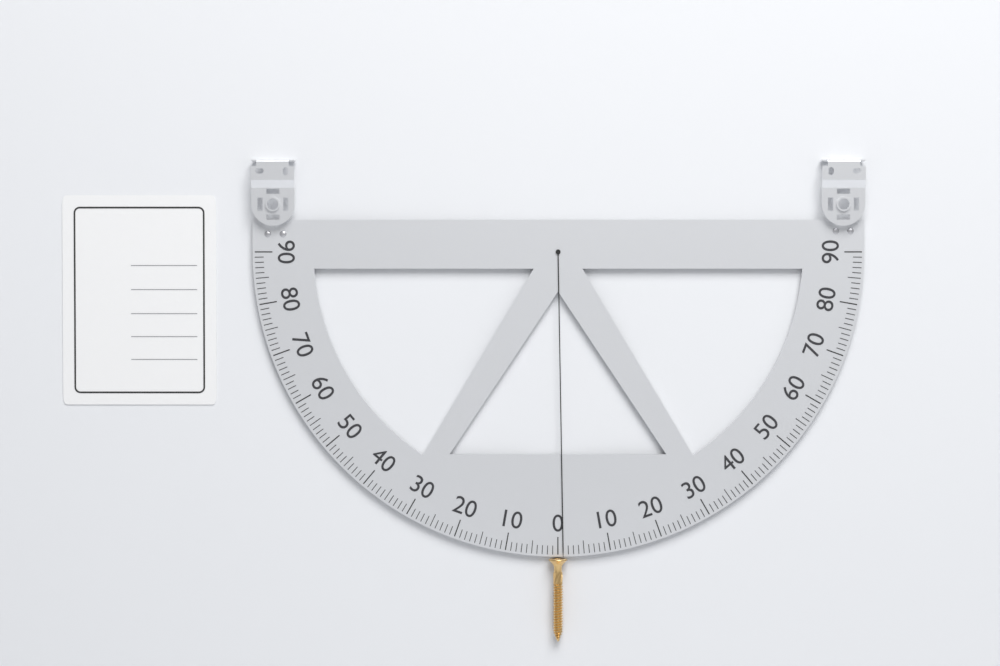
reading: 1 (no unit)
